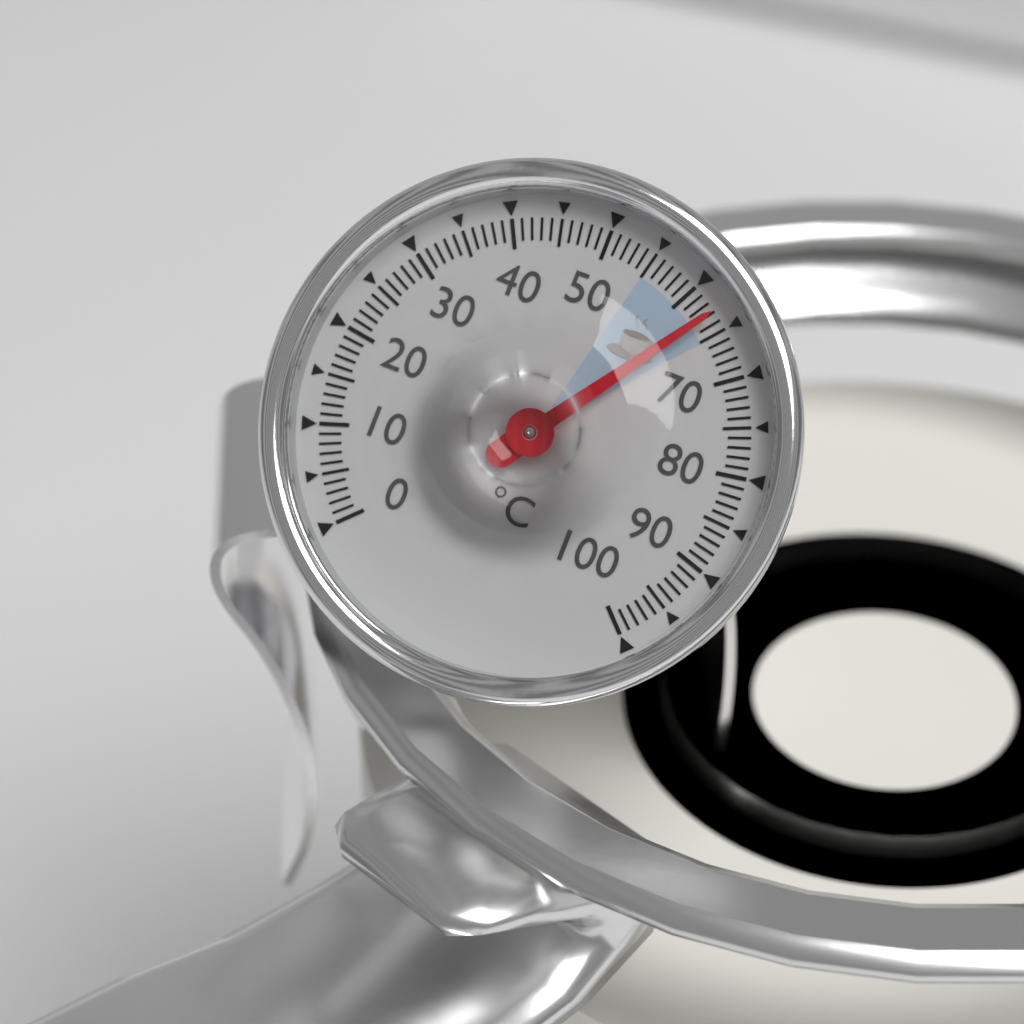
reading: 63 °C
